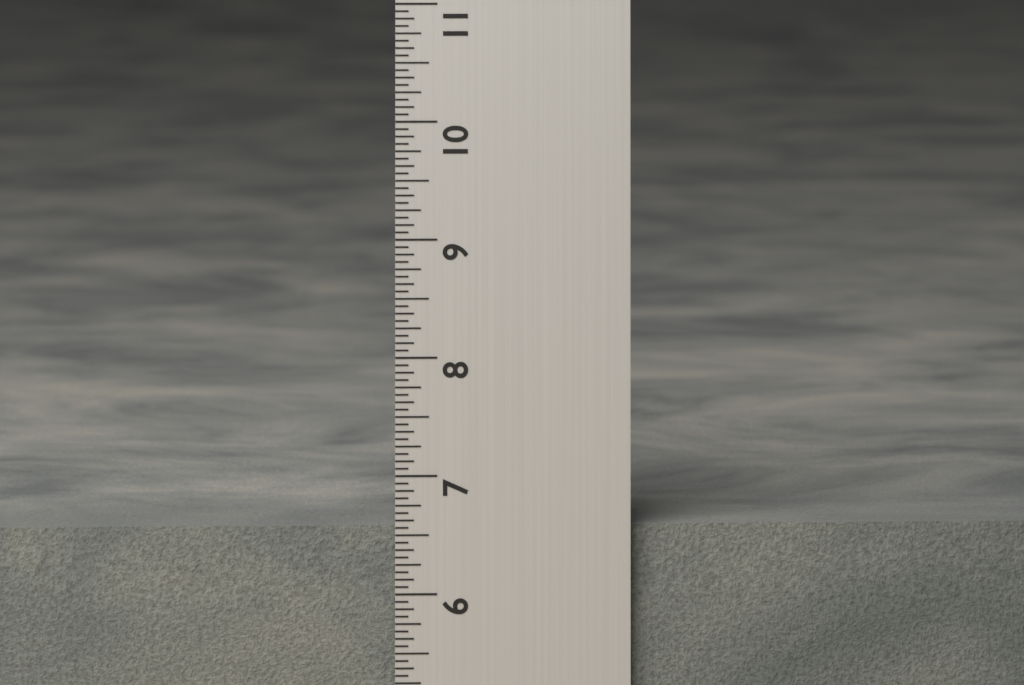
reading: 6.5625 in
